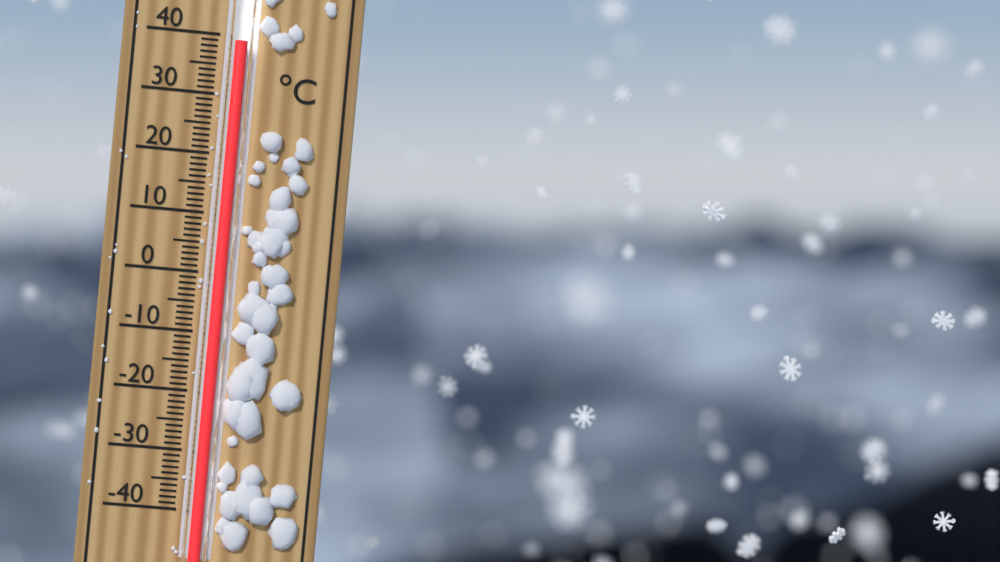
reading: 39 °C
